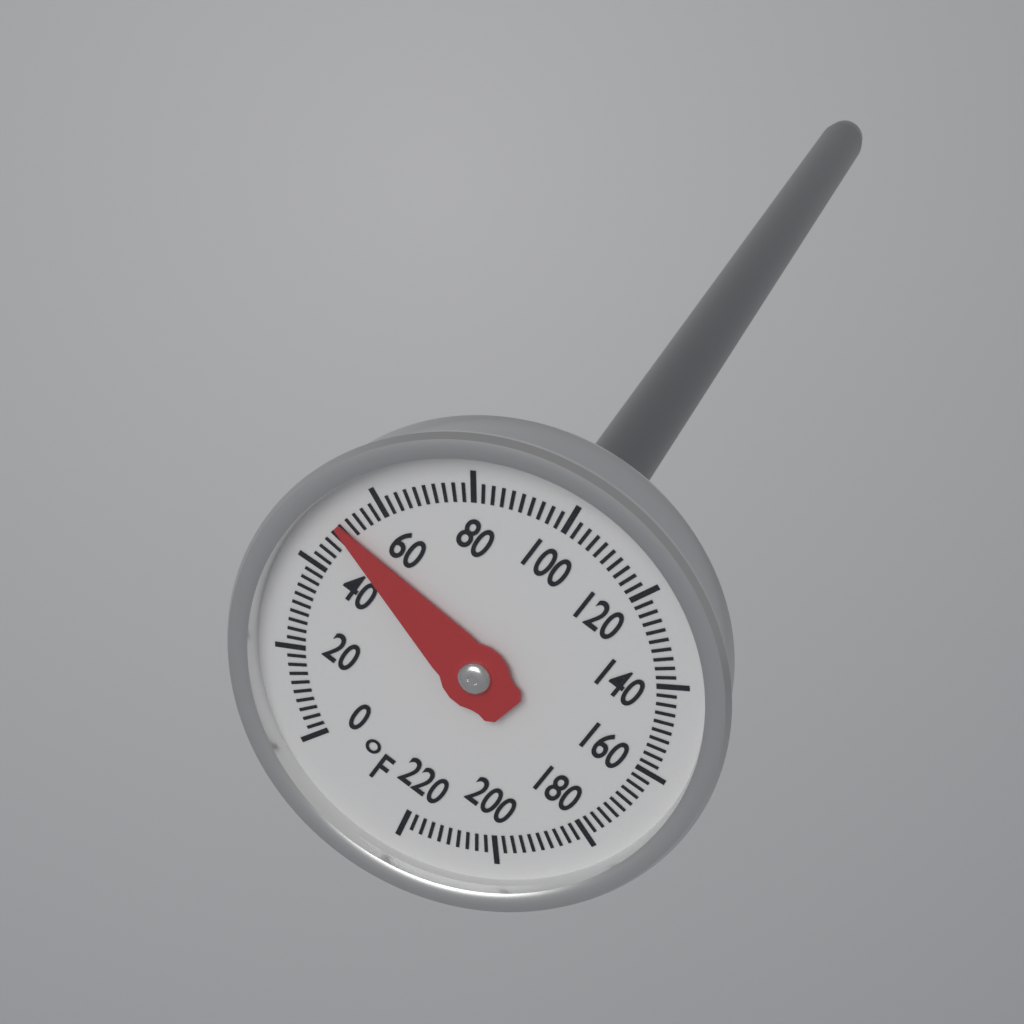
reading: 50 °F
